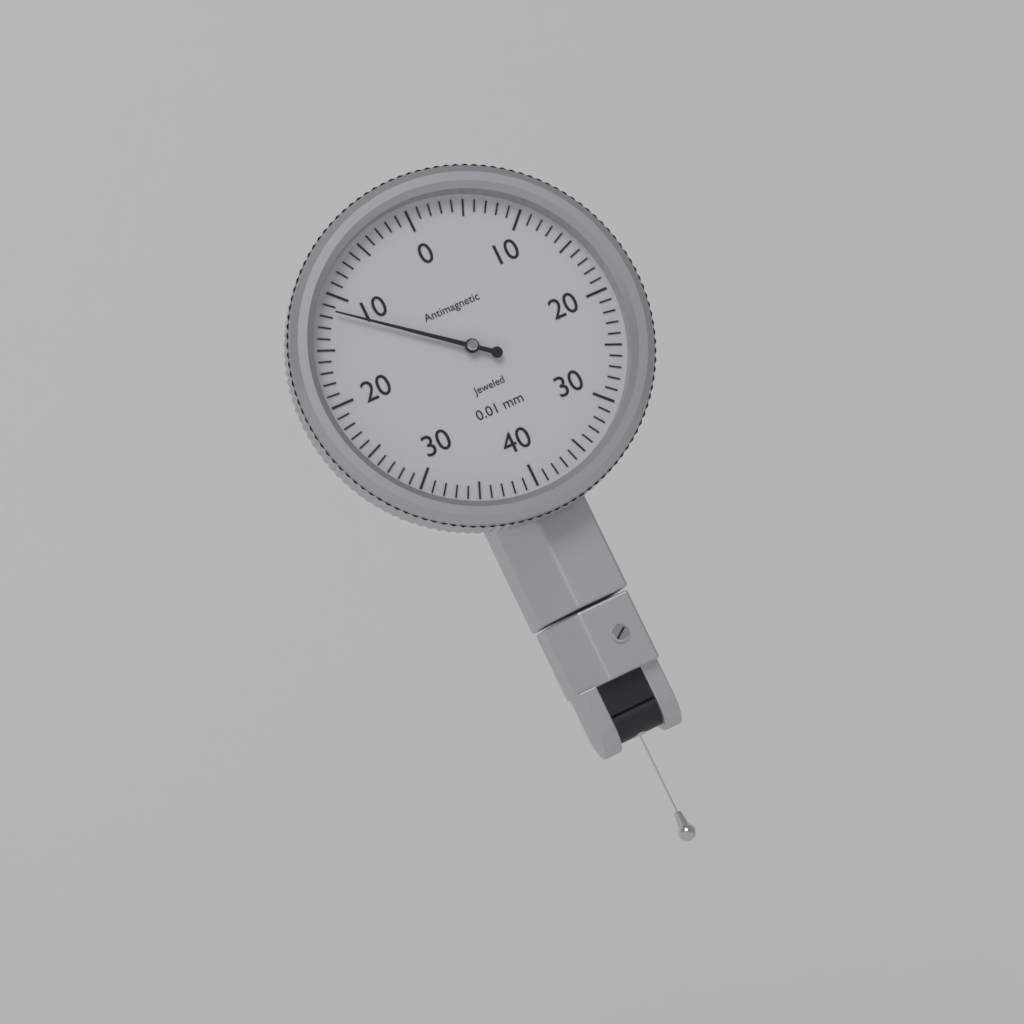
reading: 0.115 mm
